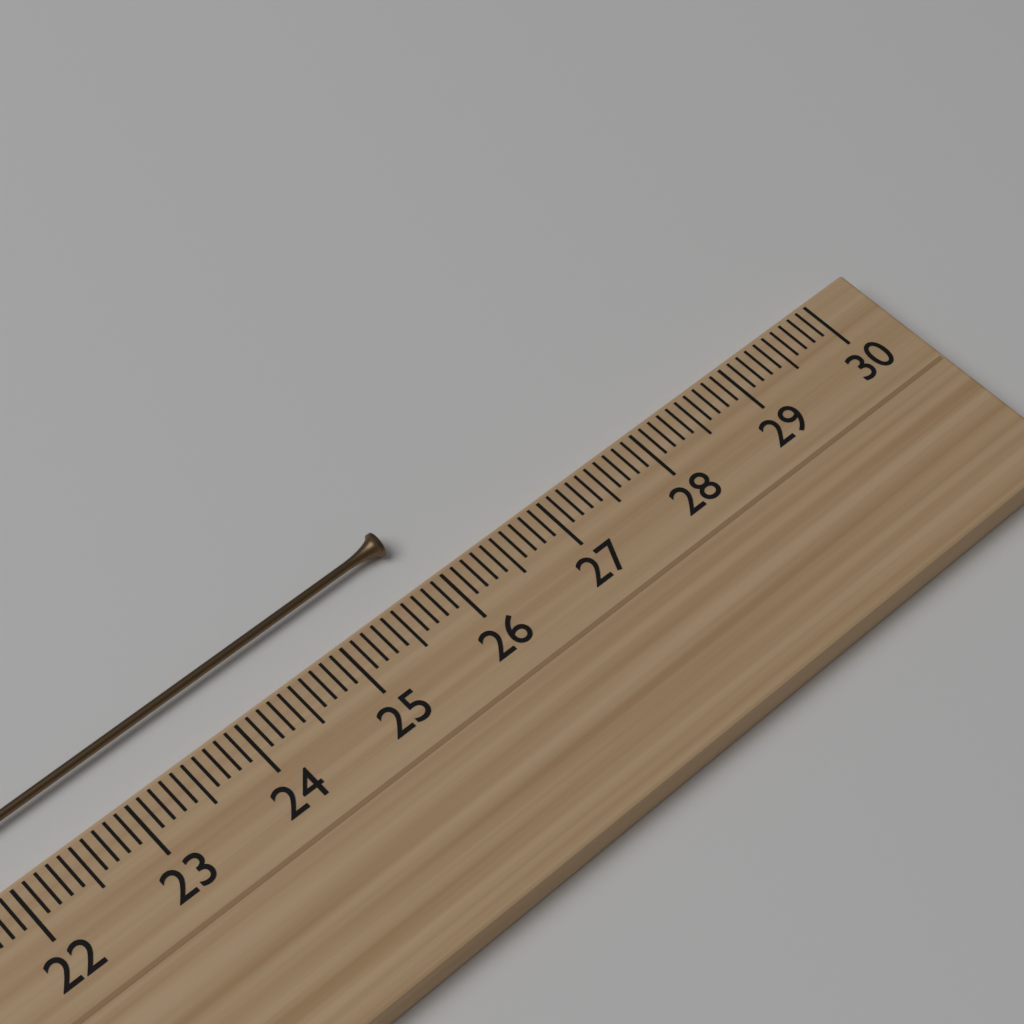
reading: 25.9 cm
